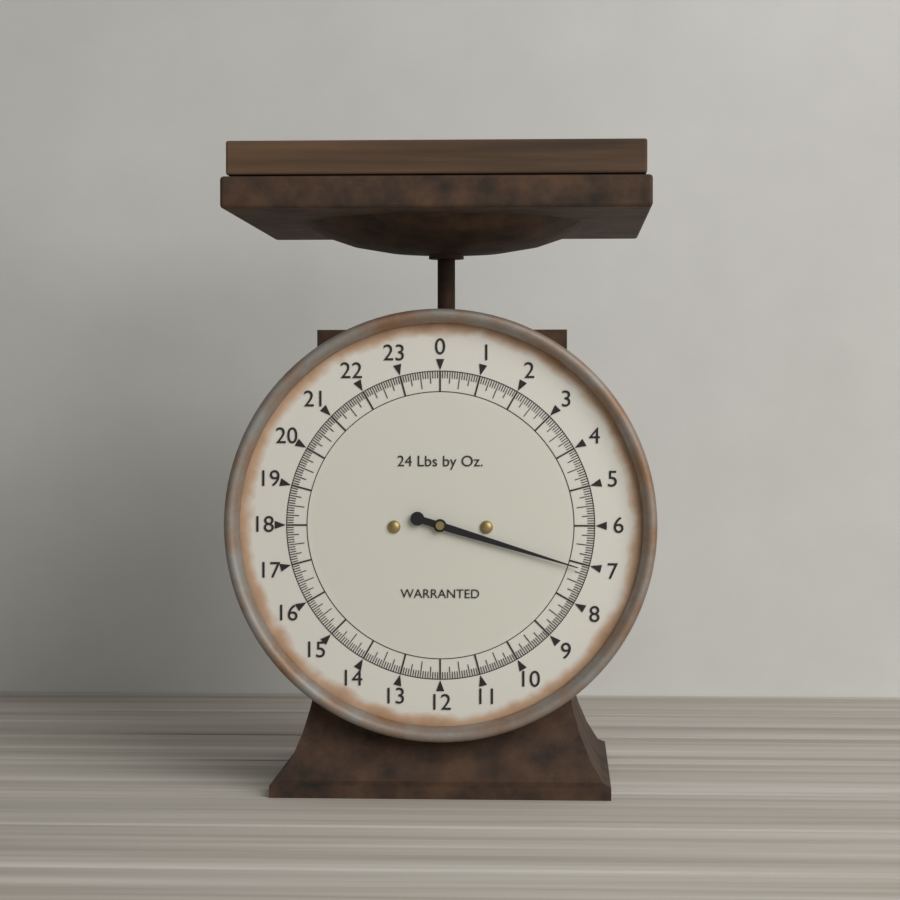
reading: 7.1250 lb
